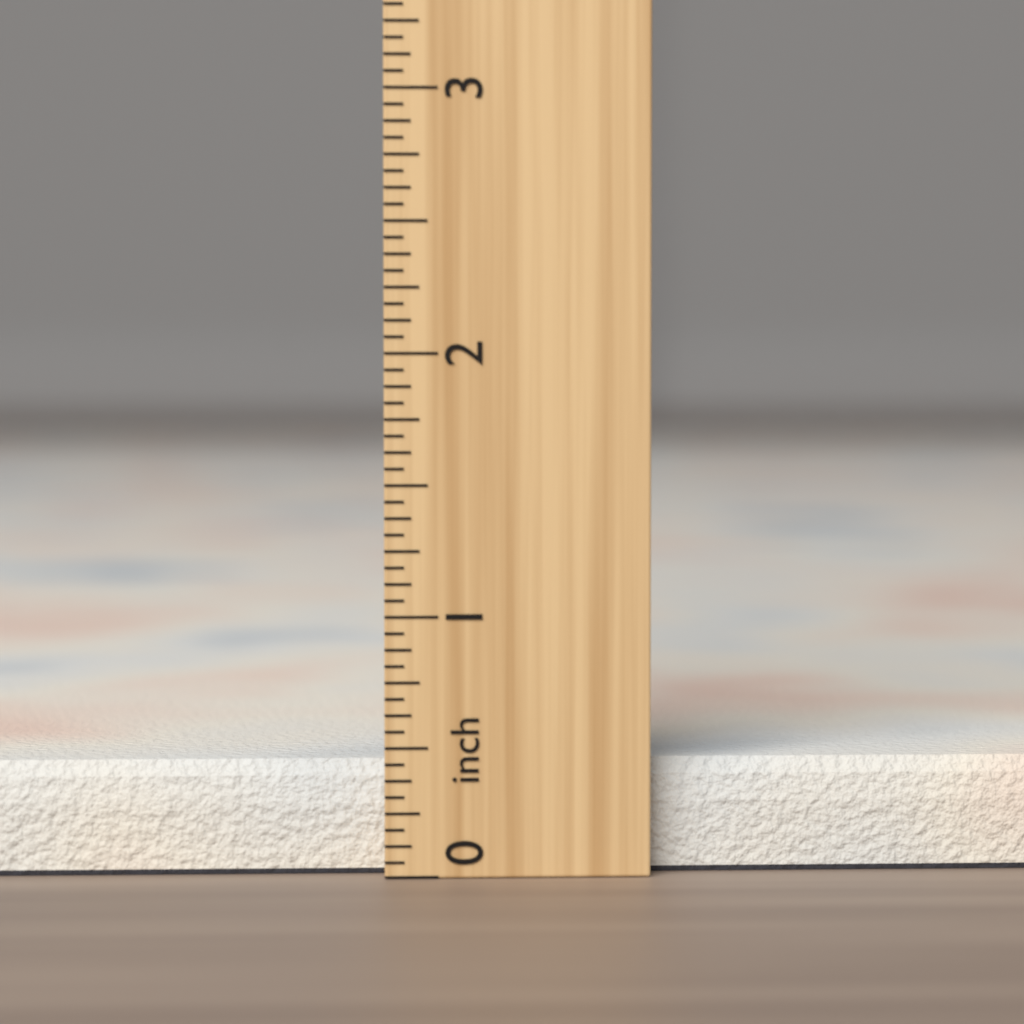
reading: 0.4375 inch
